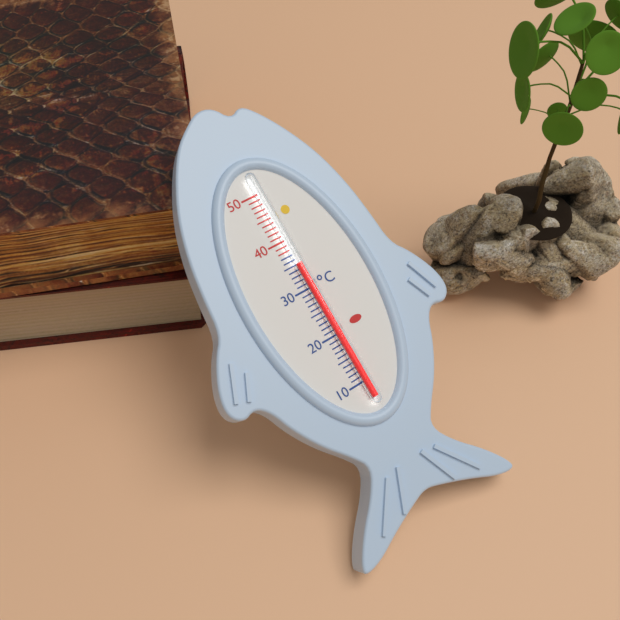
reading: 35 °C
